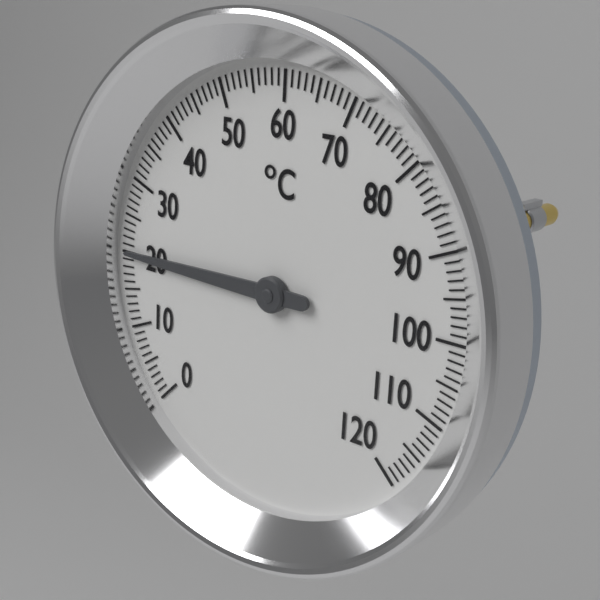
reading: 20 °C
